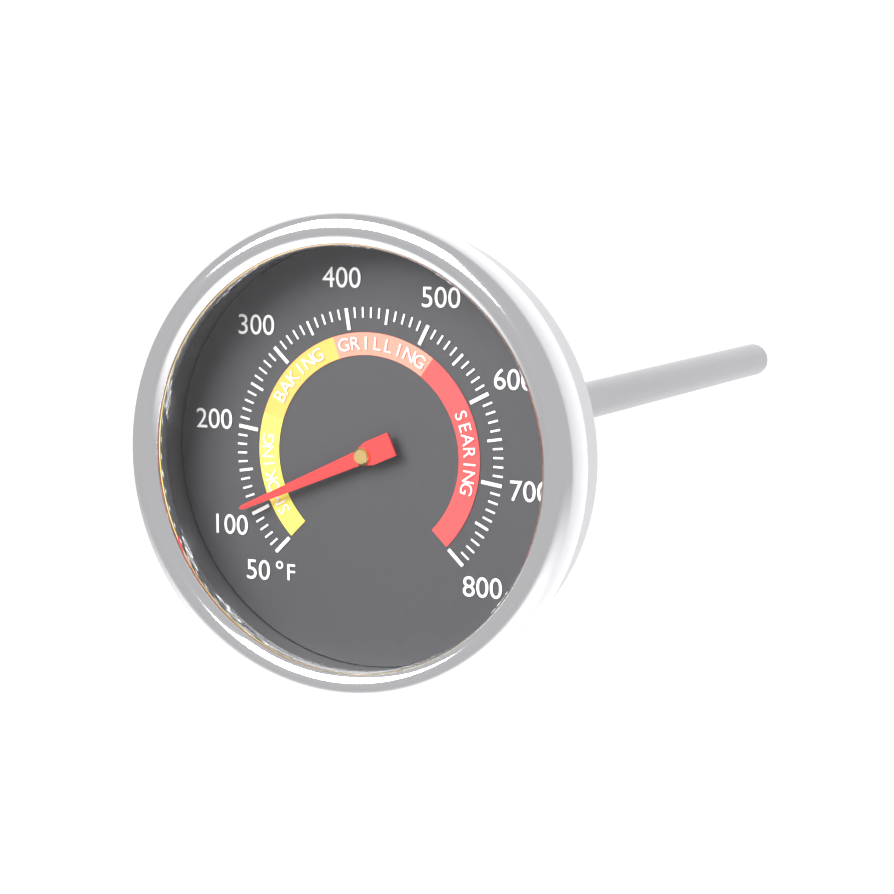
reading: 110 °F
